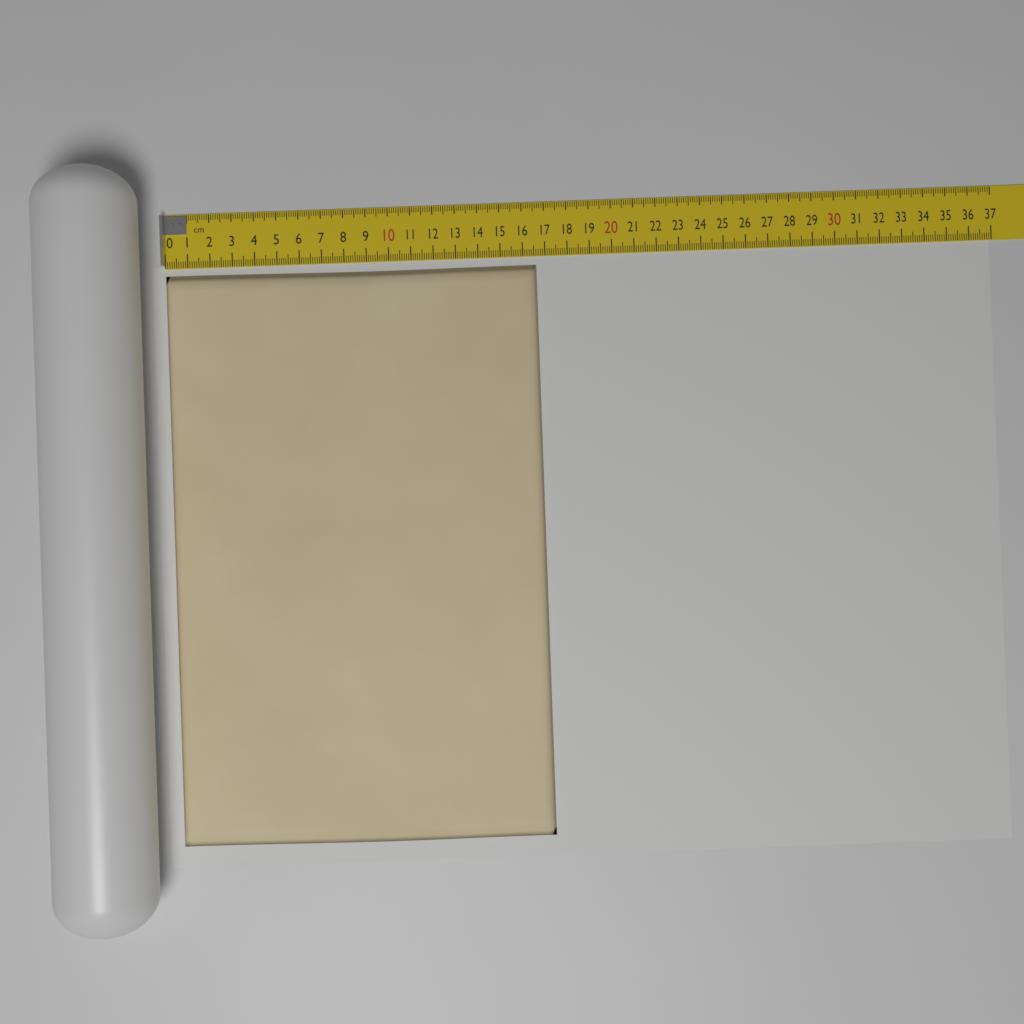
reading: 16.6 cm
